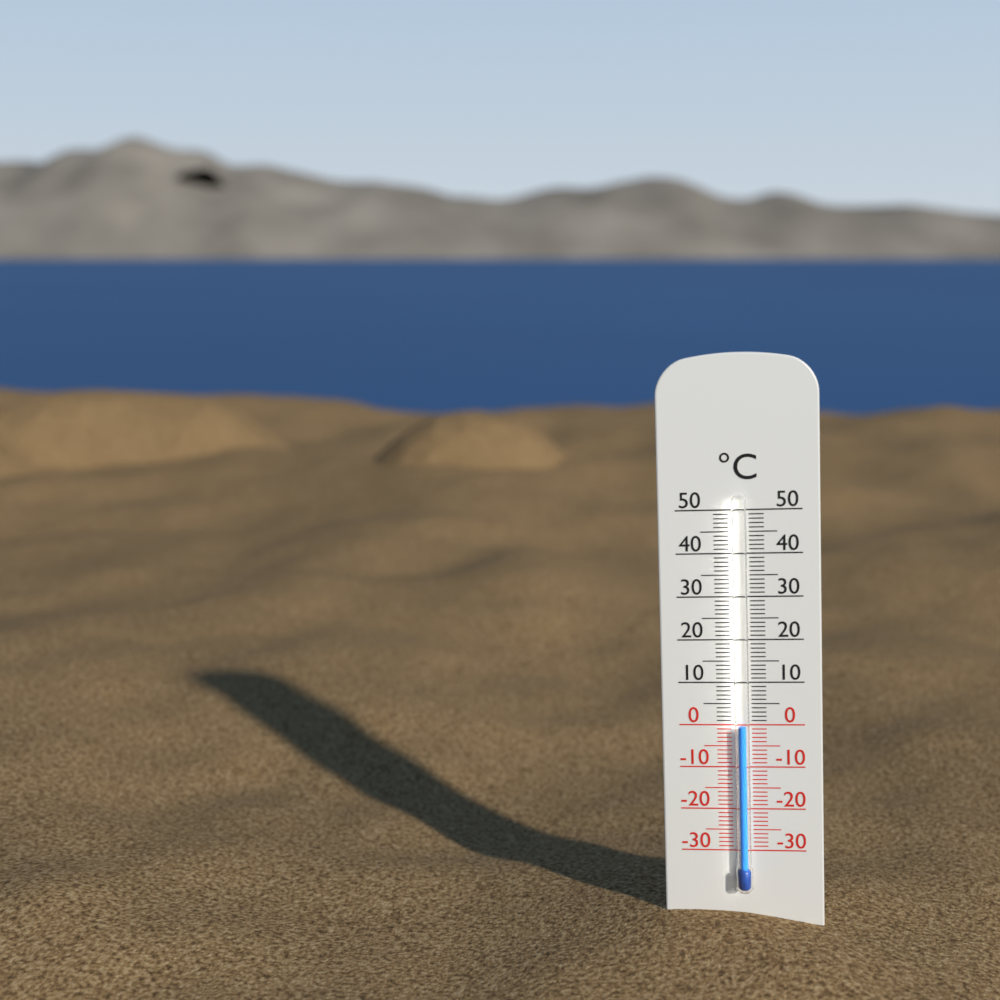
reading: 0 °C
